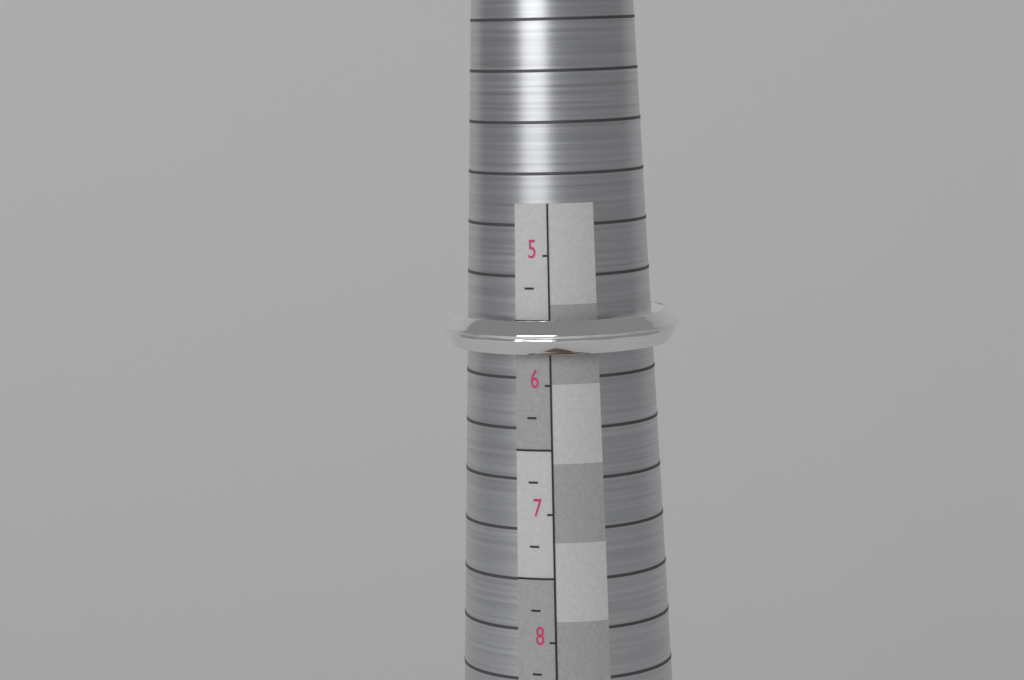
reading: 5.75 (no unit)
